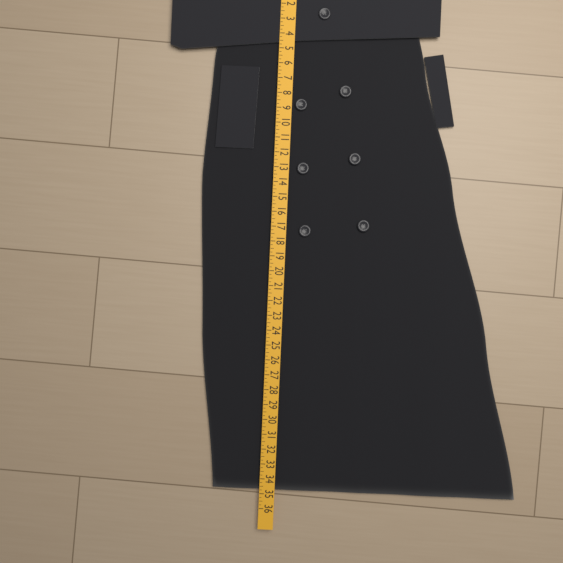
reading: 34.75 in
